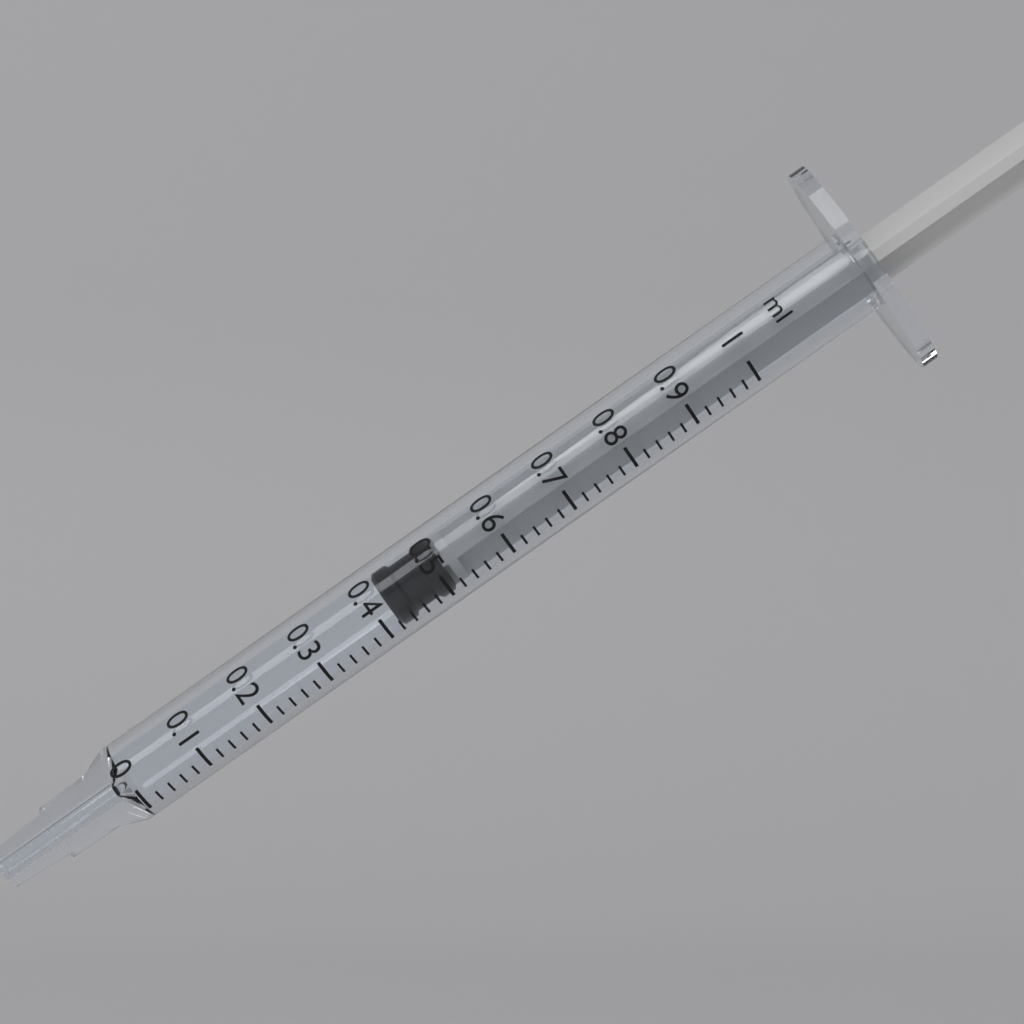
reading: 0.42 ml
